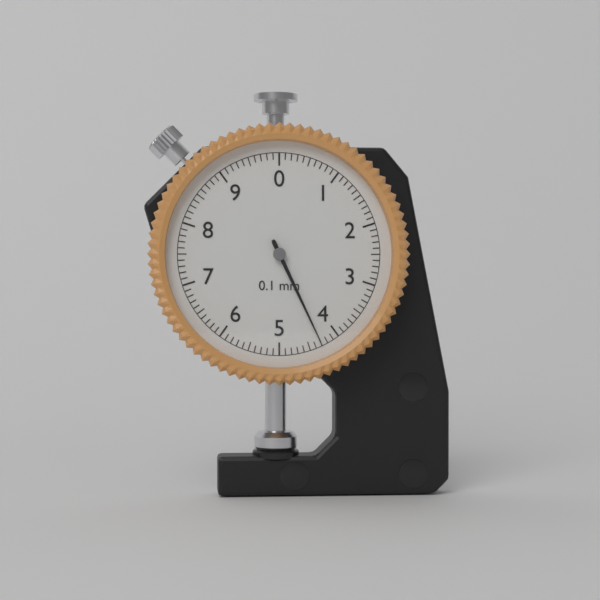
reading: 4.3 mm
